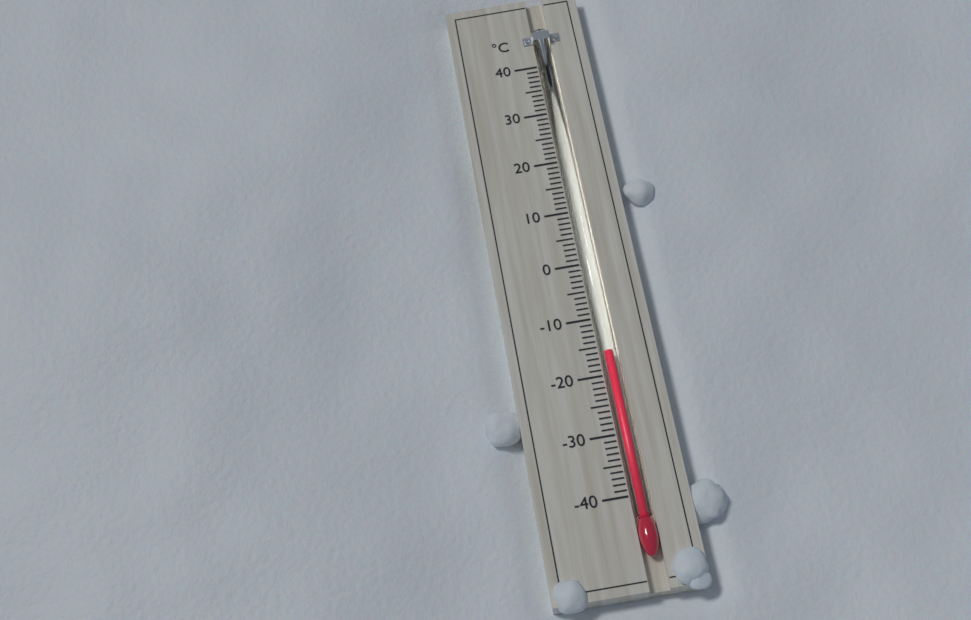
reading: -16 °C
